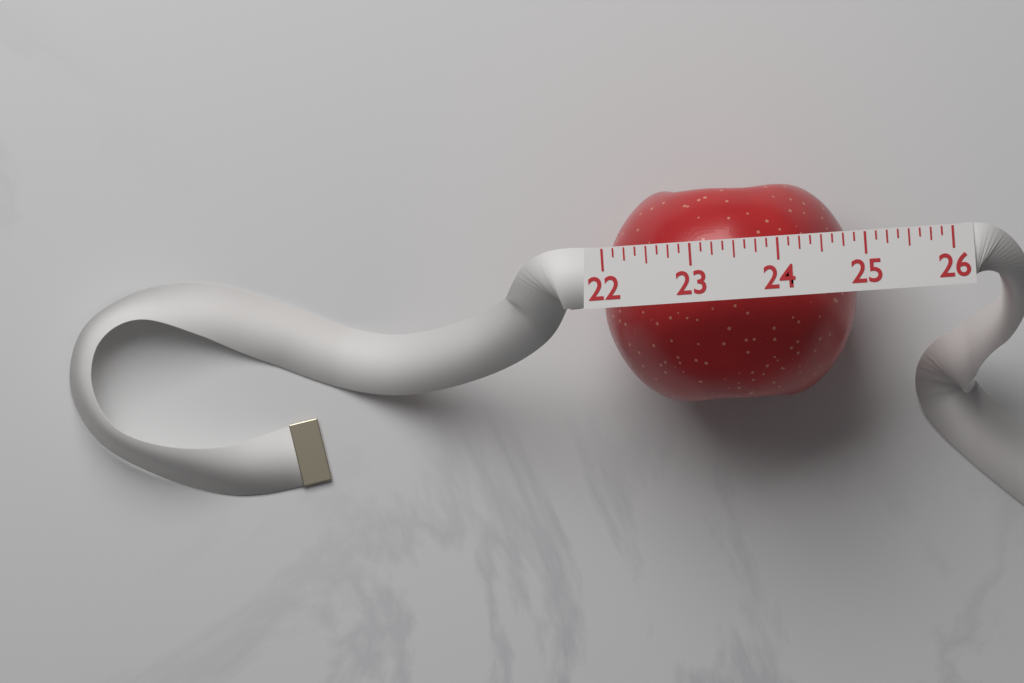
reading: 24.875 (no unit)
